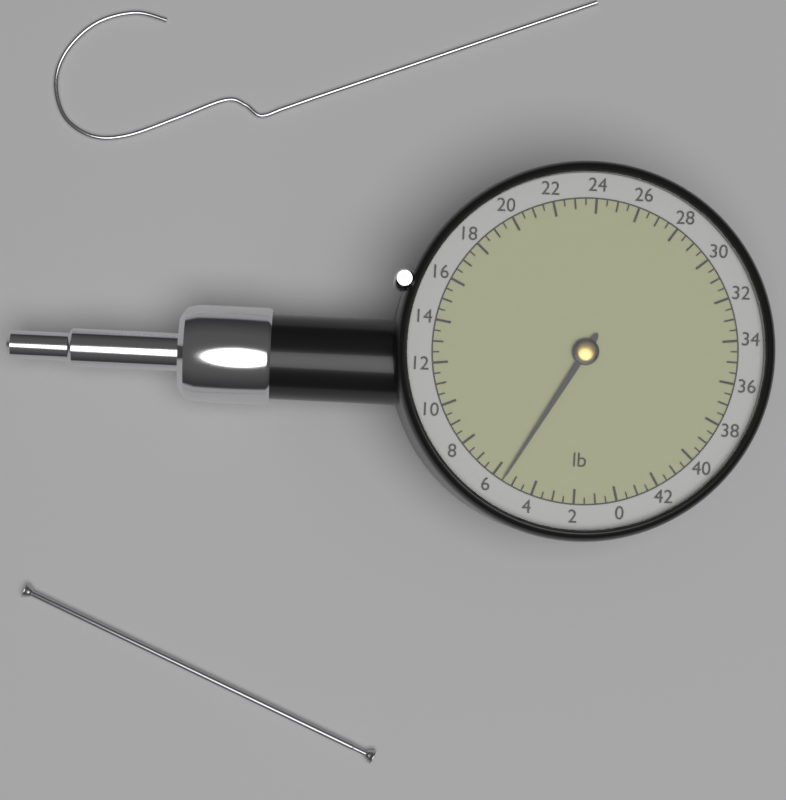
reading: 5.5 lb
